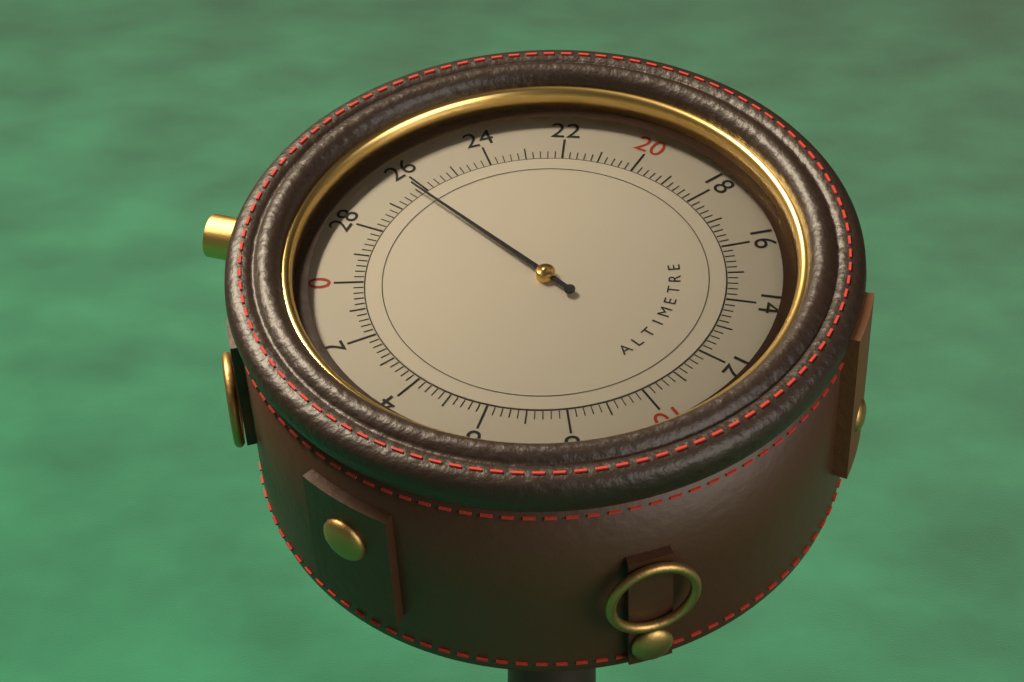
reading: 26.2 (no unit)
